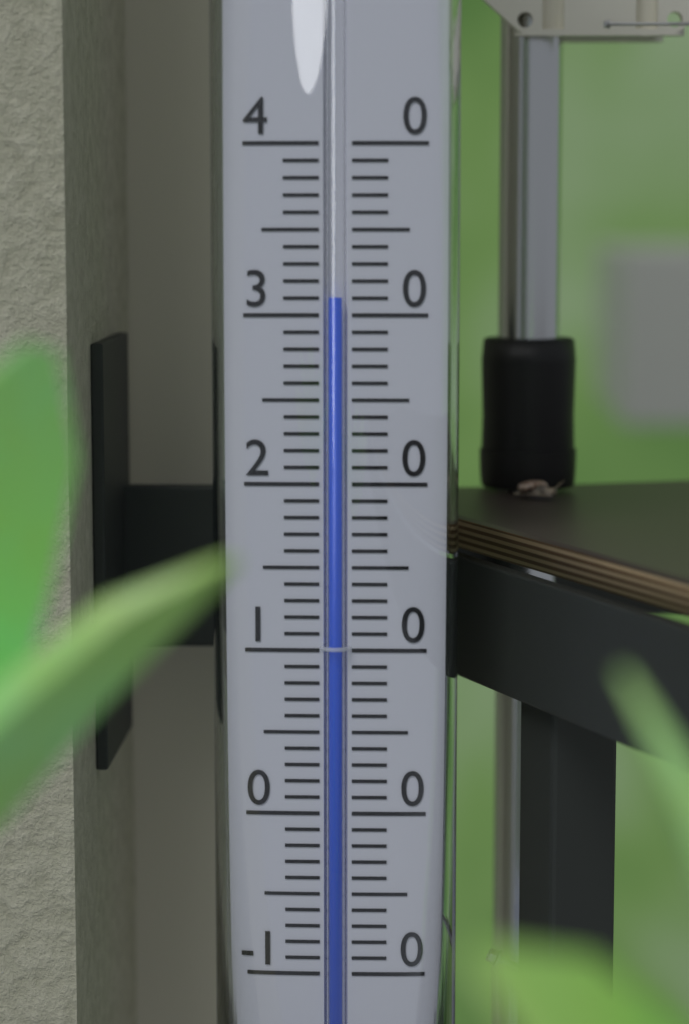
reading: 31 (no unit)
